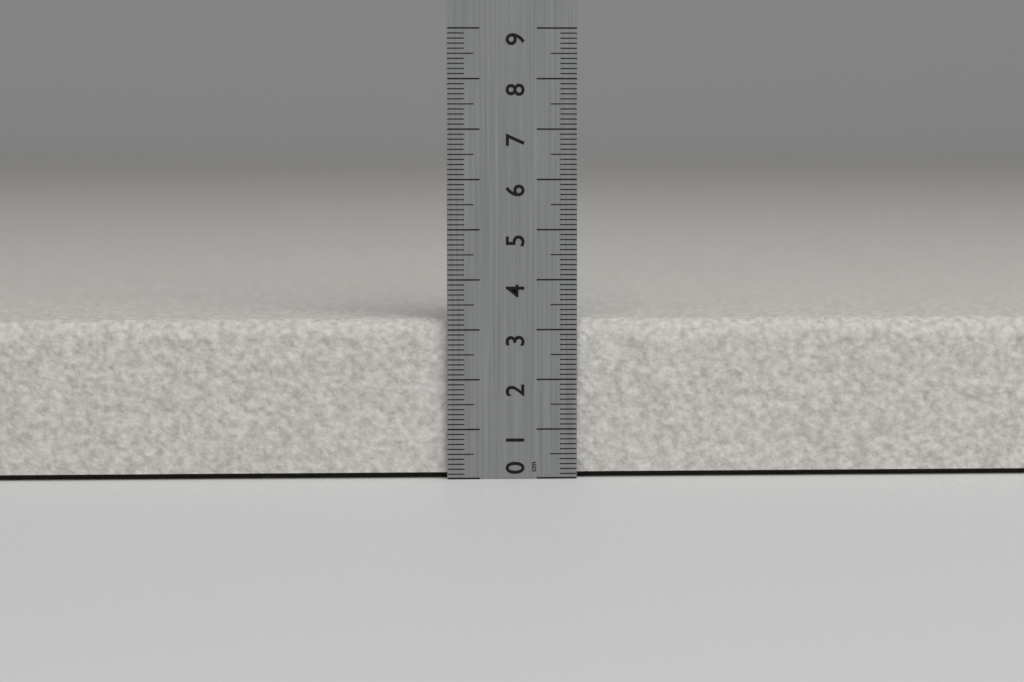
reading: 3.2 cm
